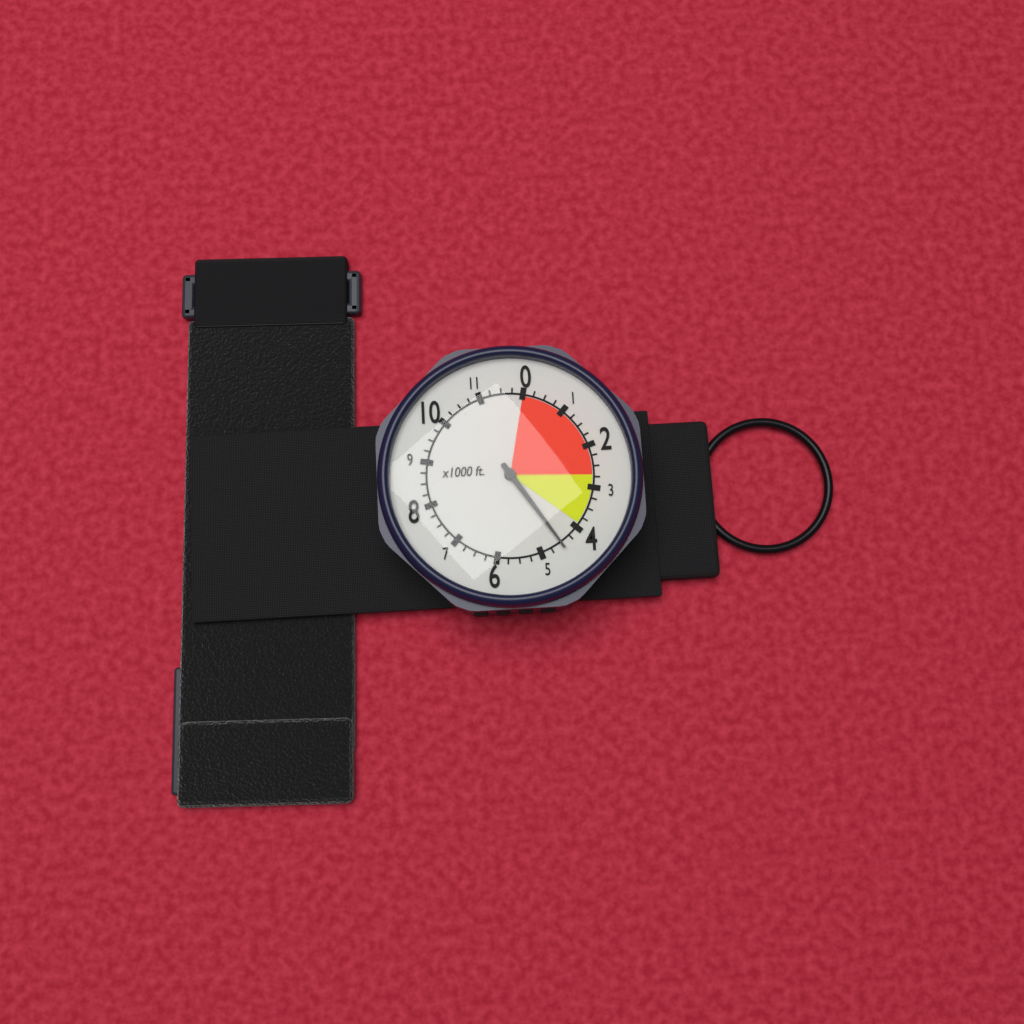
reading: 4500 ft
